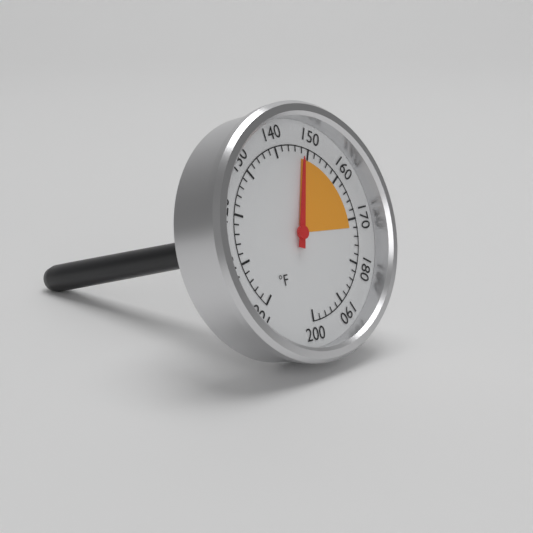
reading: 148 °F
